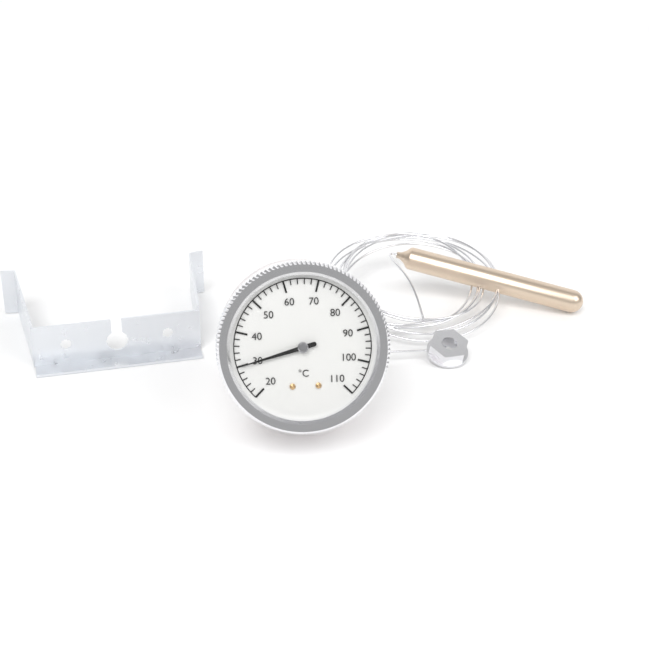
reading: 30 °C
